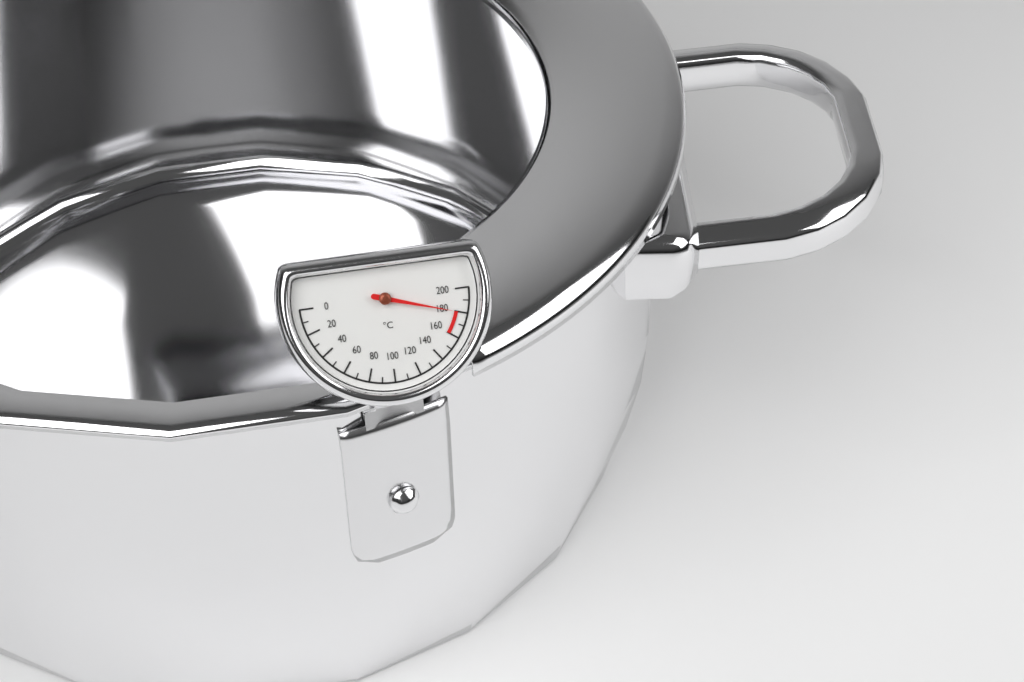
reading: 180 °C
